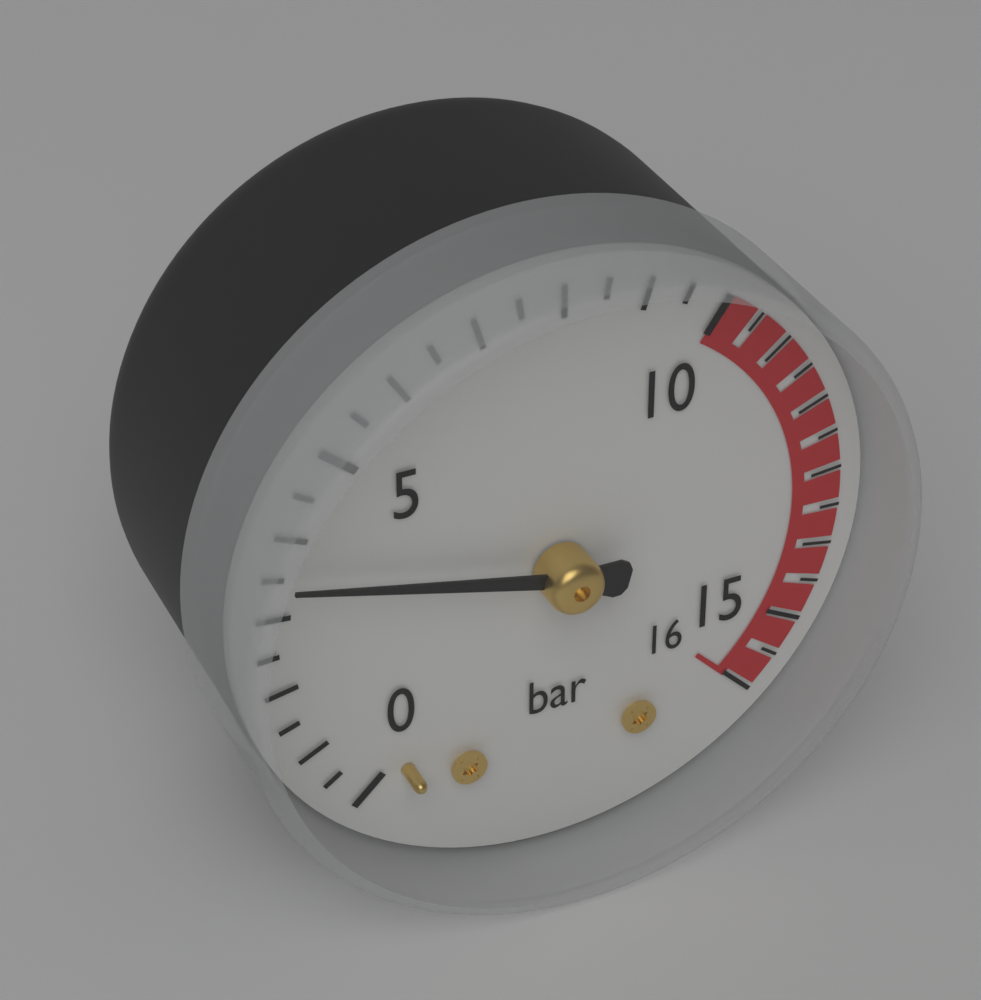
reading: 3.5 bar
